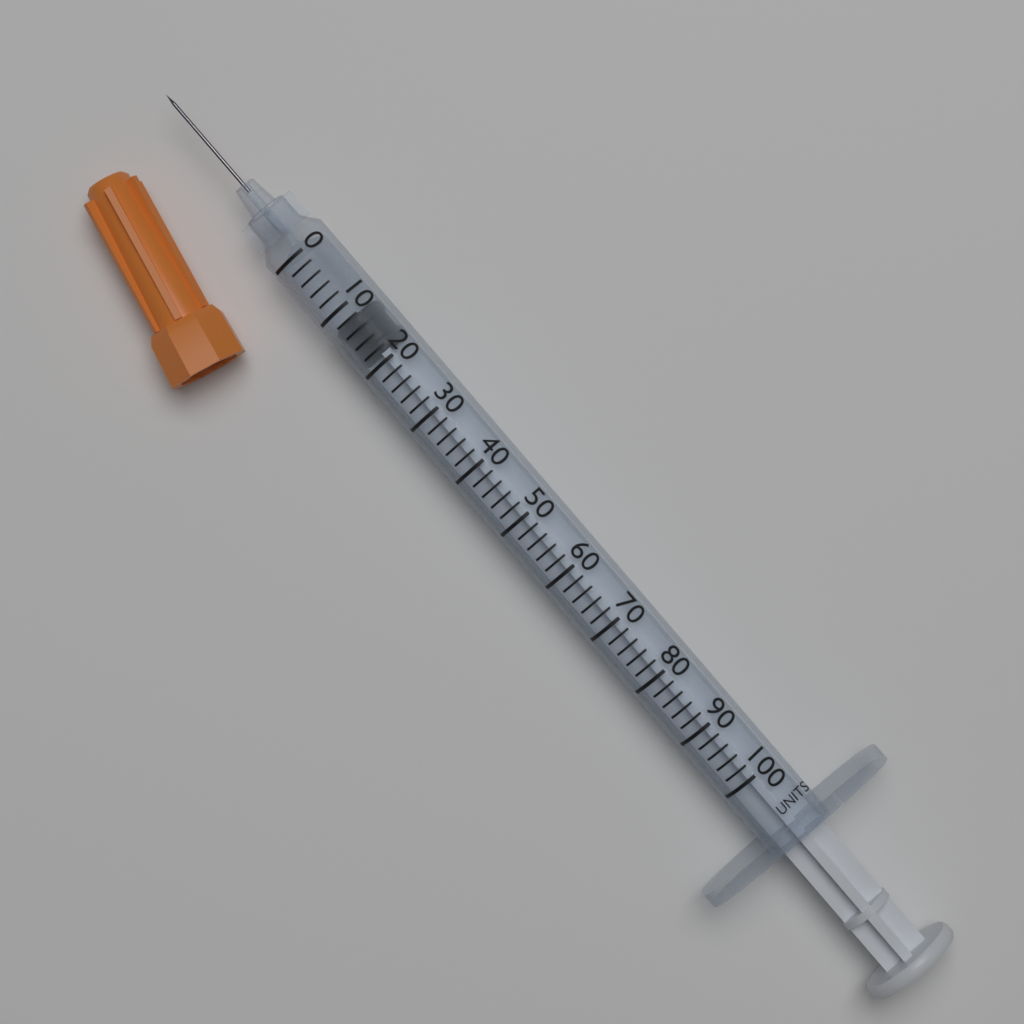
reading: 12 units
